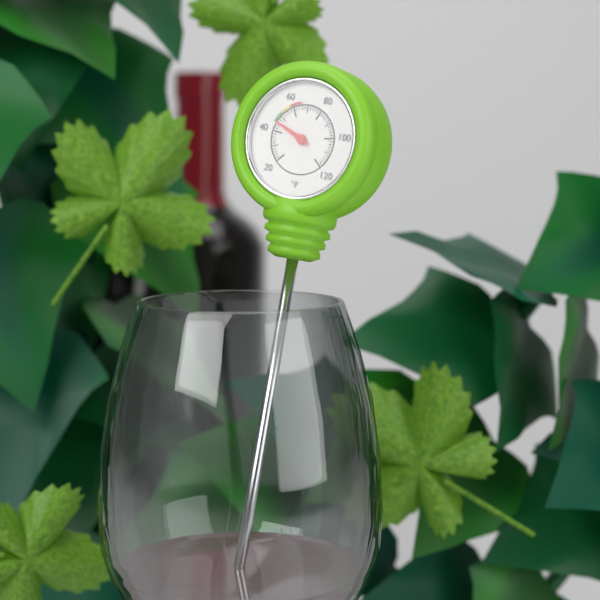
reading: 46 °F
